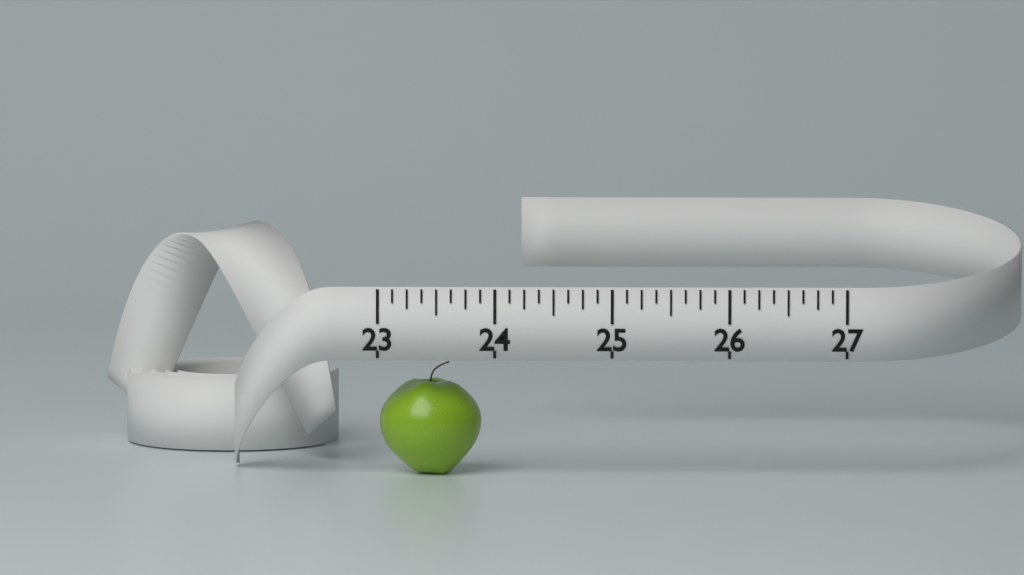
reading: 23.875 (no unit)
